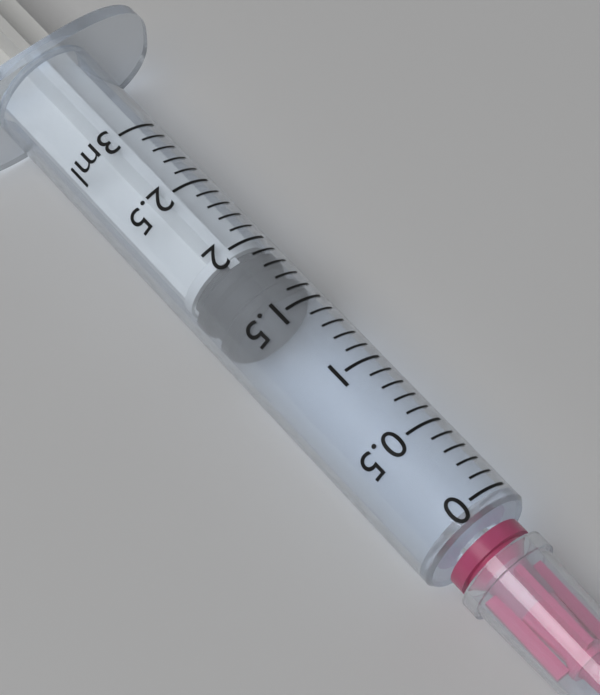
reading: 1.6 ml
